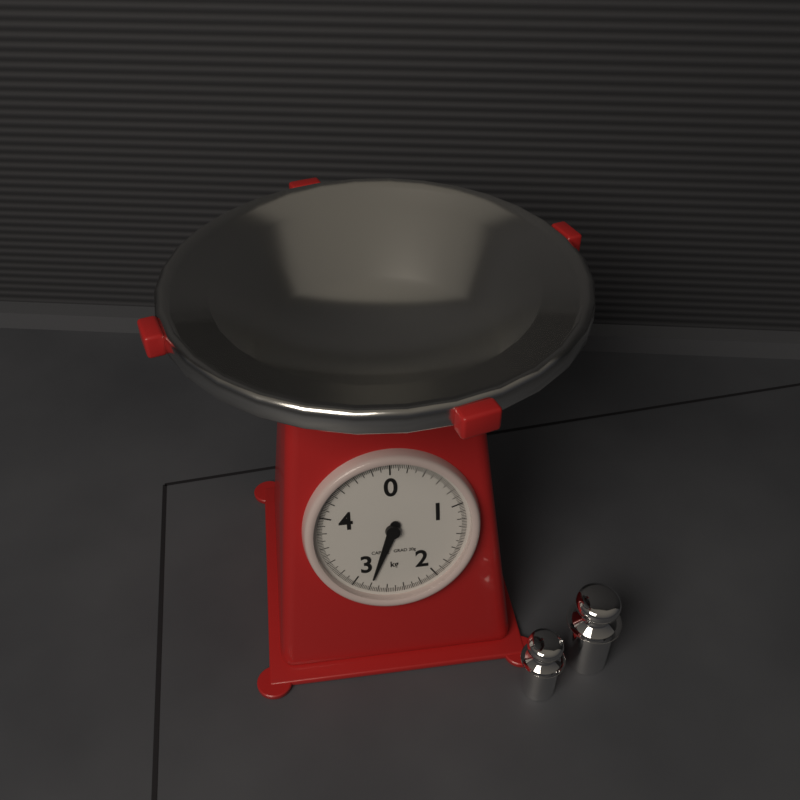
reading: 2.80 kg
